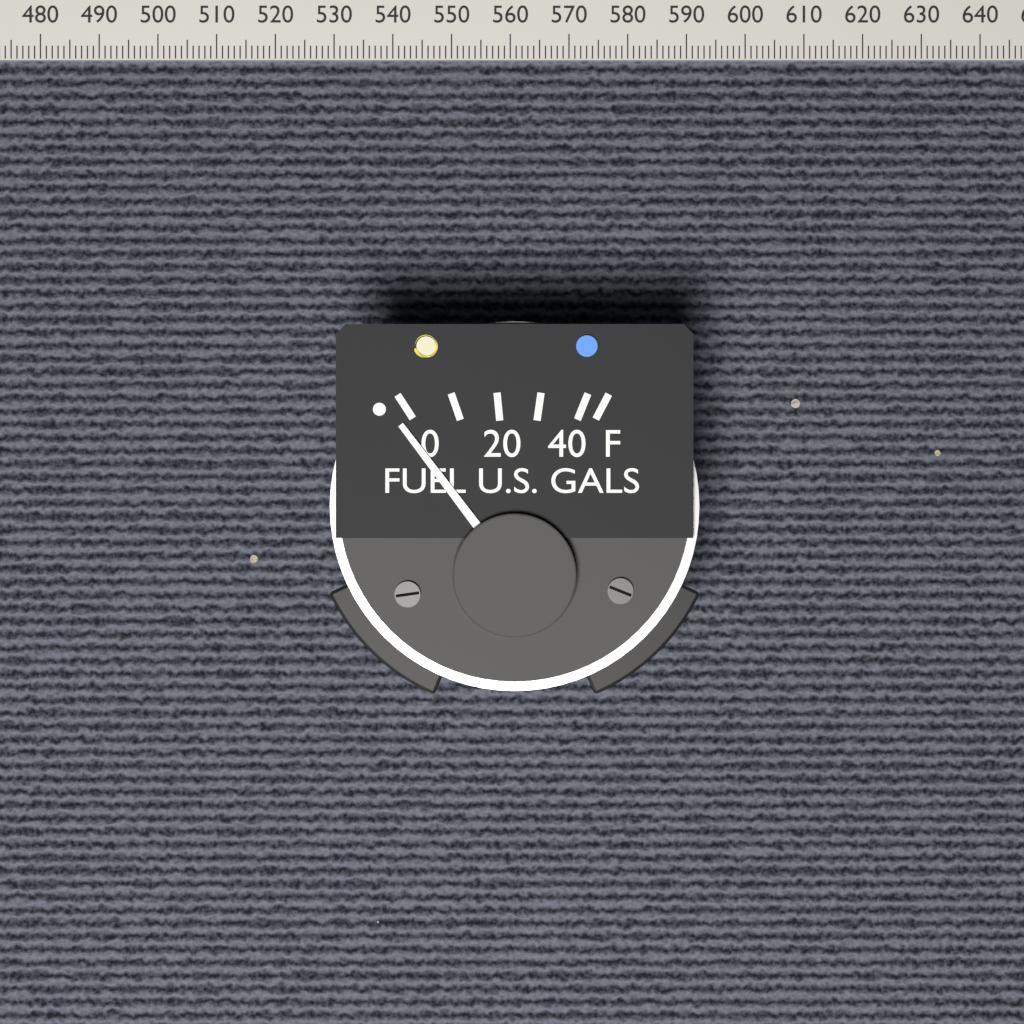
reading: -3 U.S. GALS
